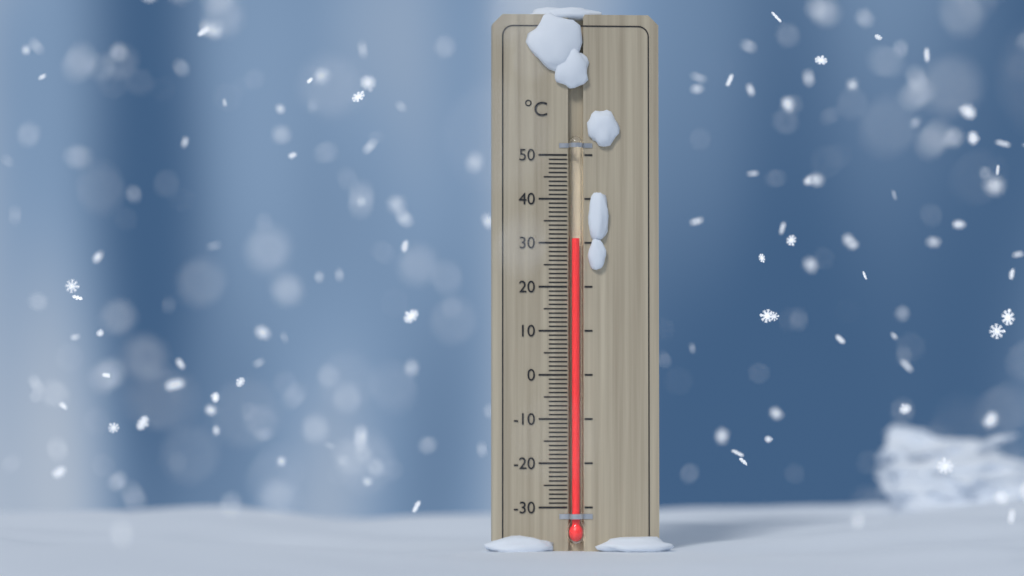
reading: 31 °C
